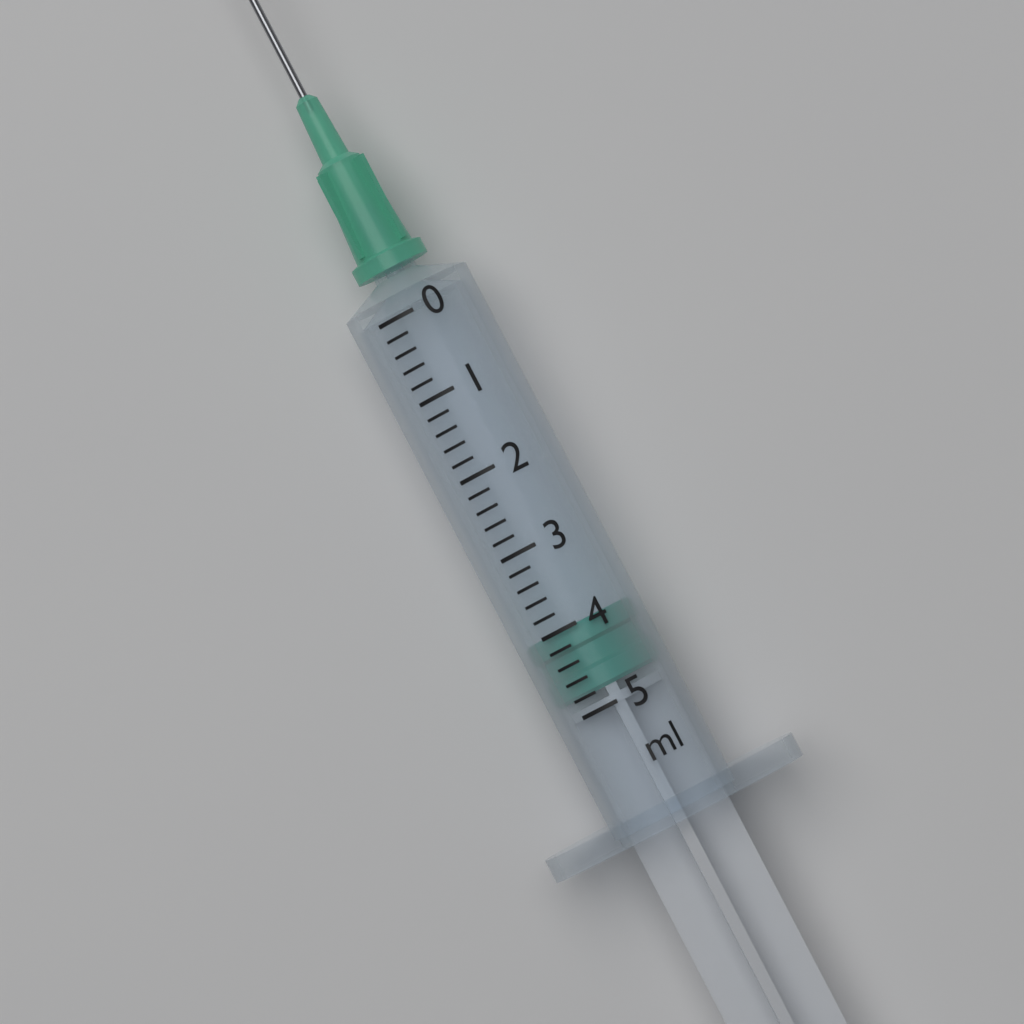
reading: 4.0 ml
